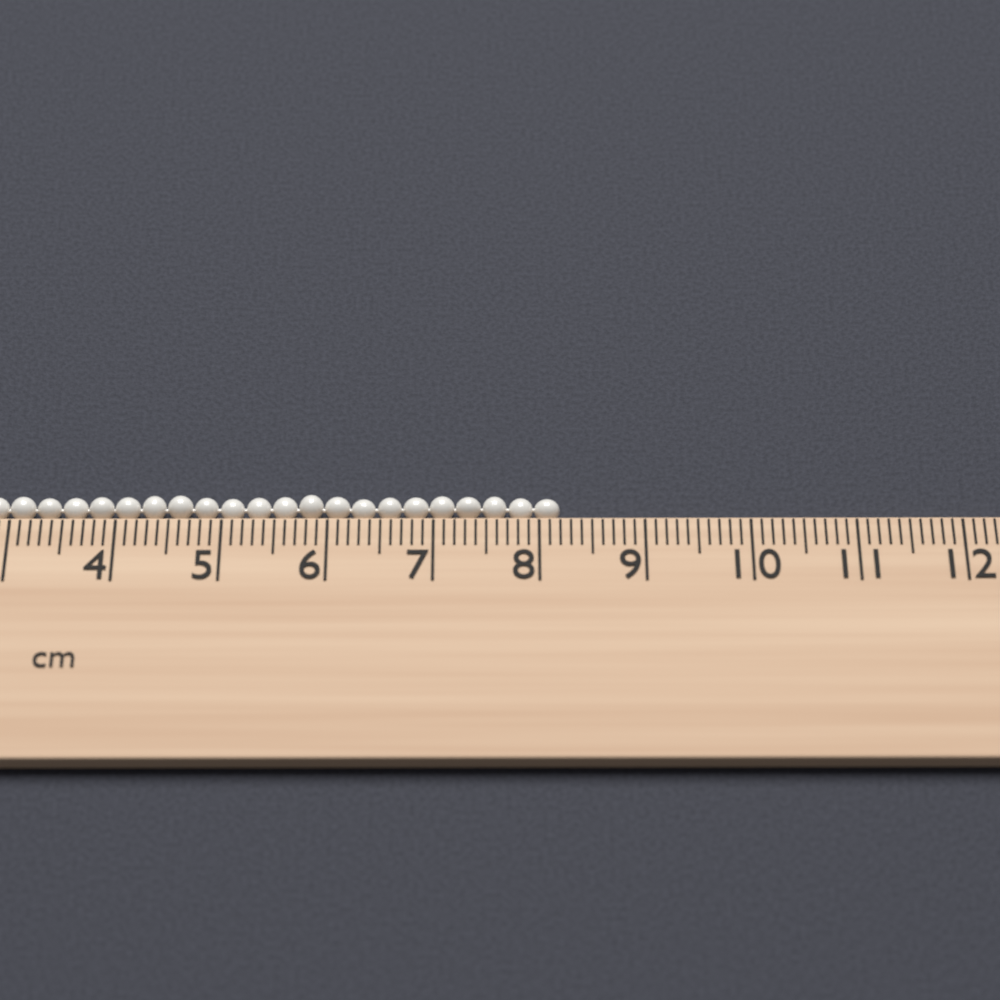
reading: 8.2 cm
